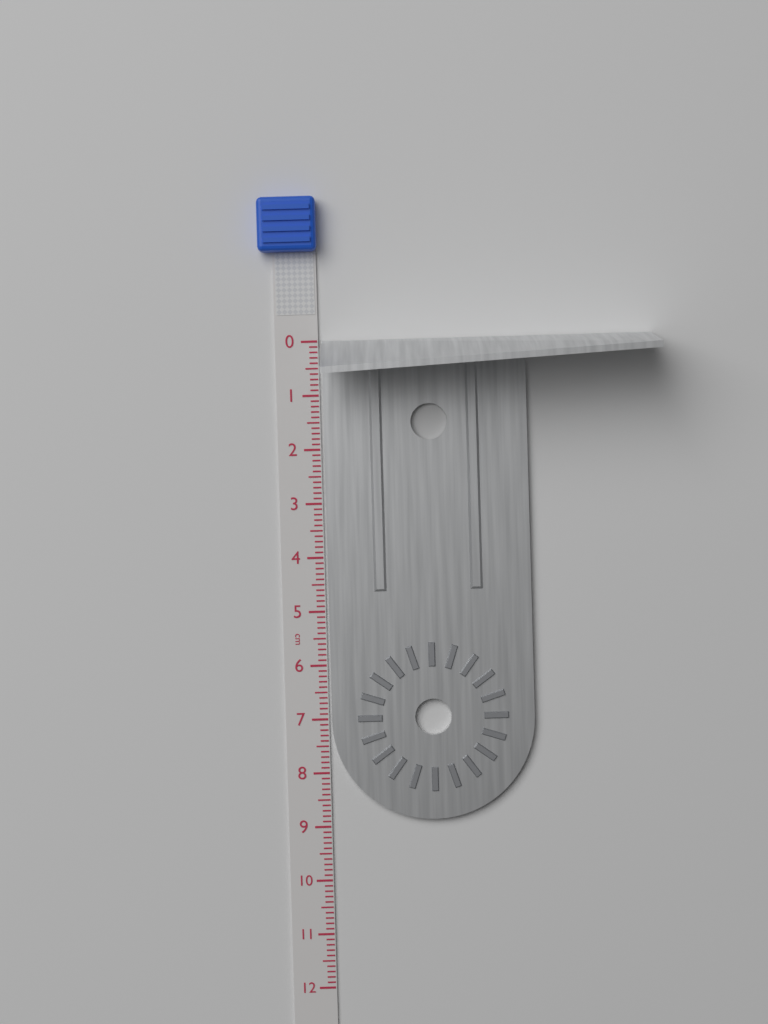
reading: 8.9 cm
